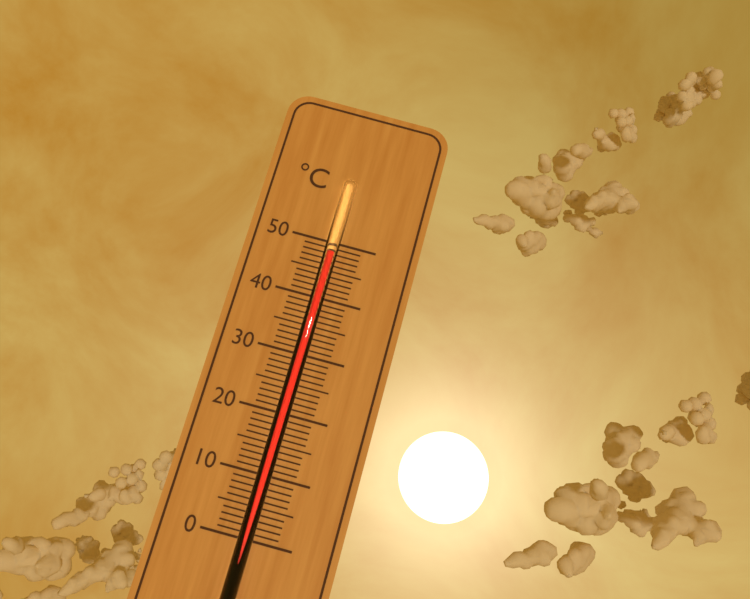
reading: 48 °C
